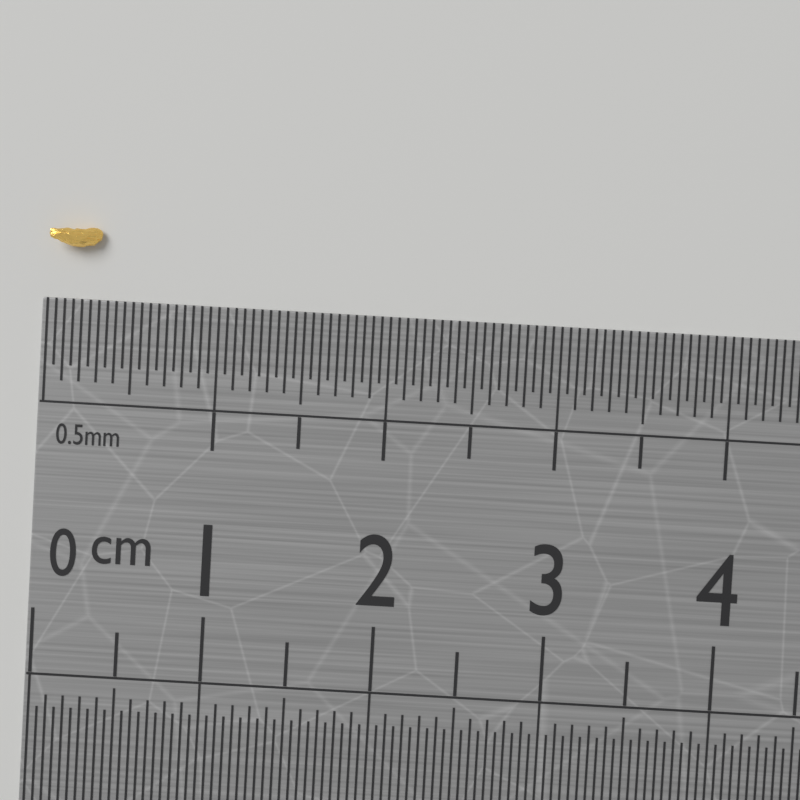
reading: 0.30 cm
